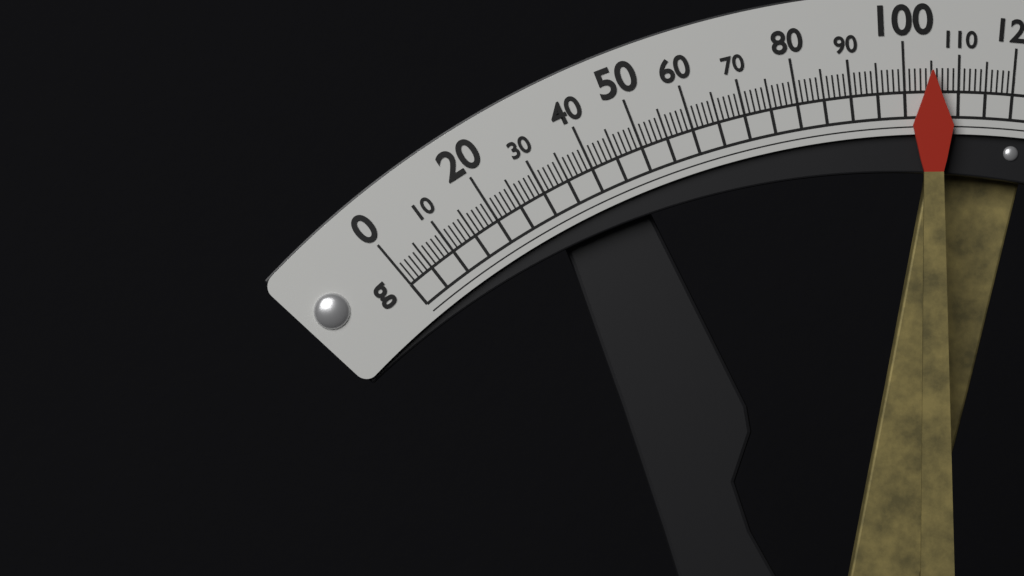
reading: 105 g
